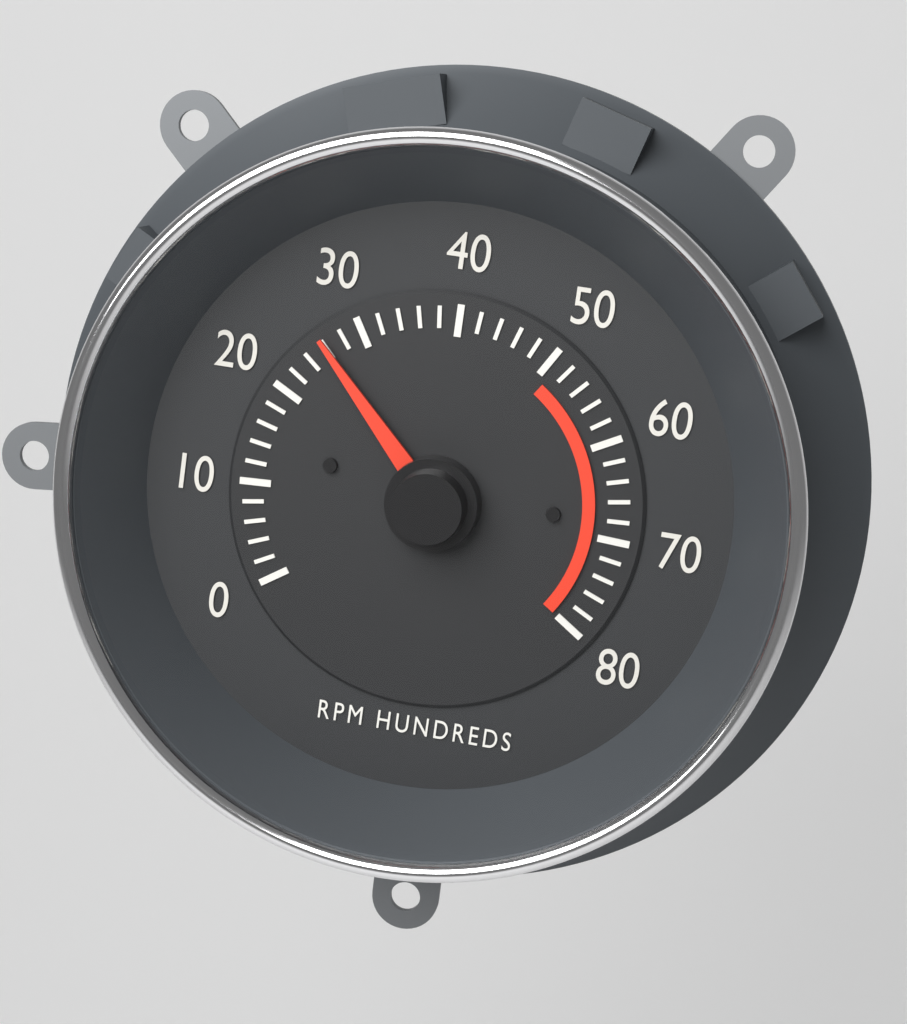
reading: 2600 RPM
